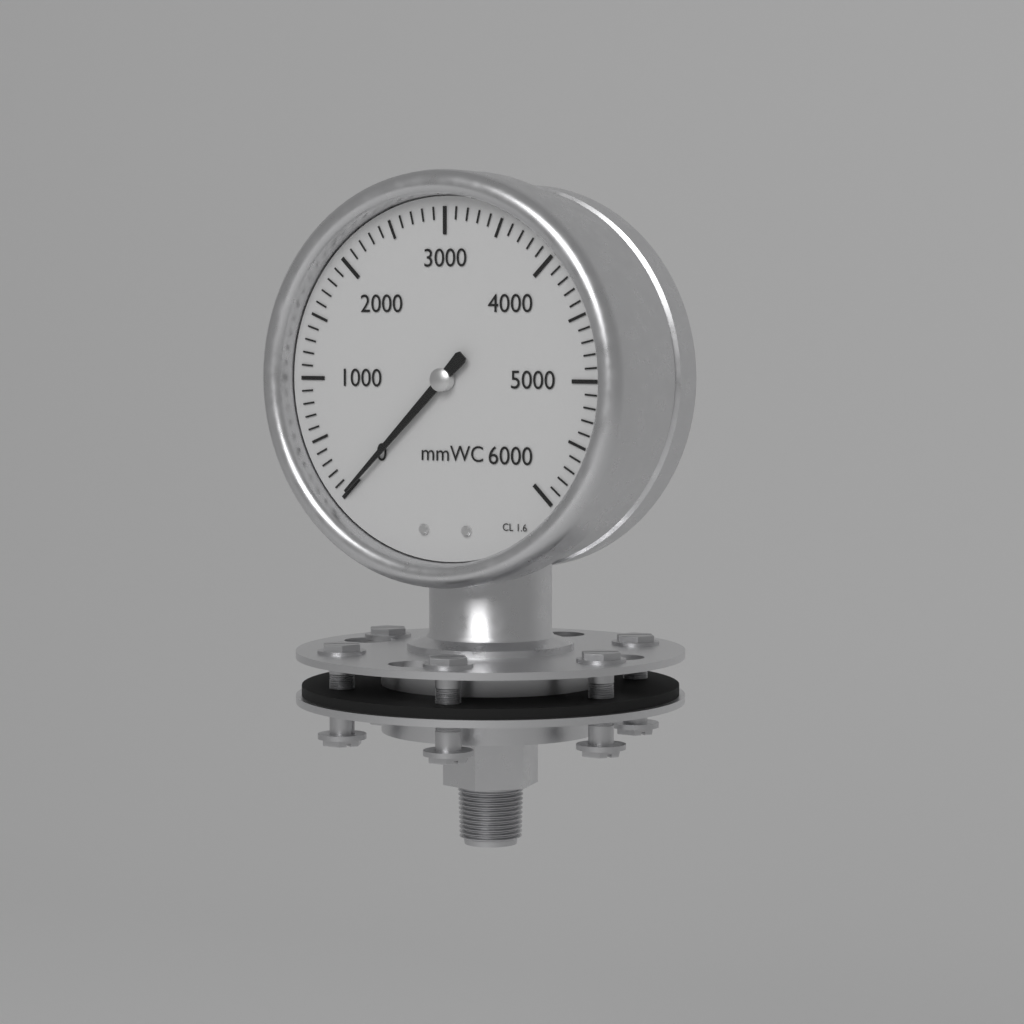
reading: 0 mmWC
